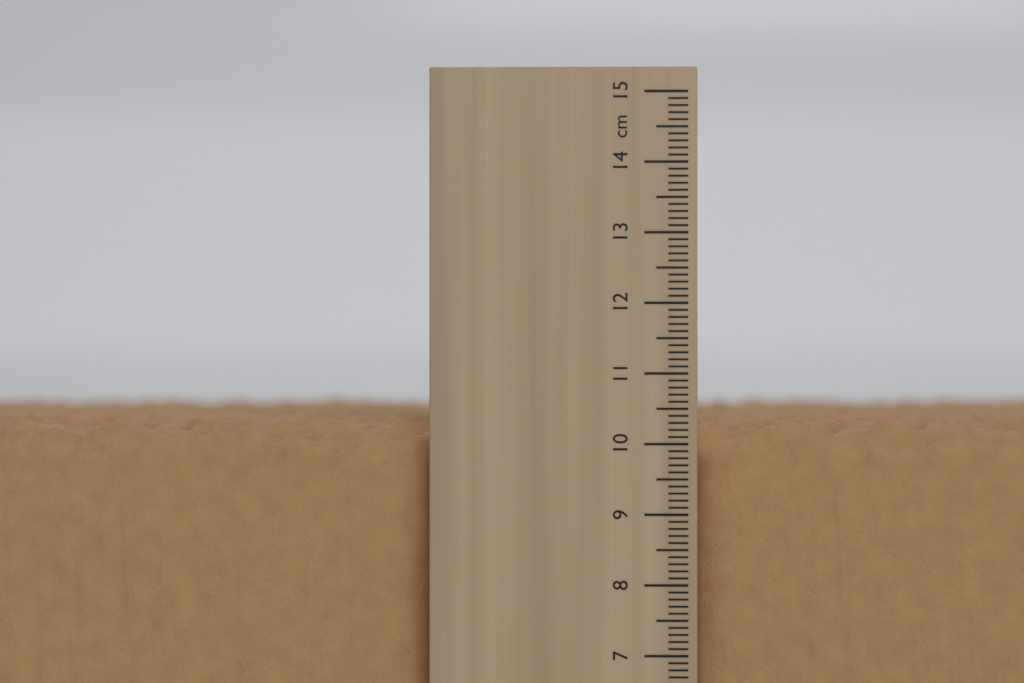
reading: 10.4 cm
